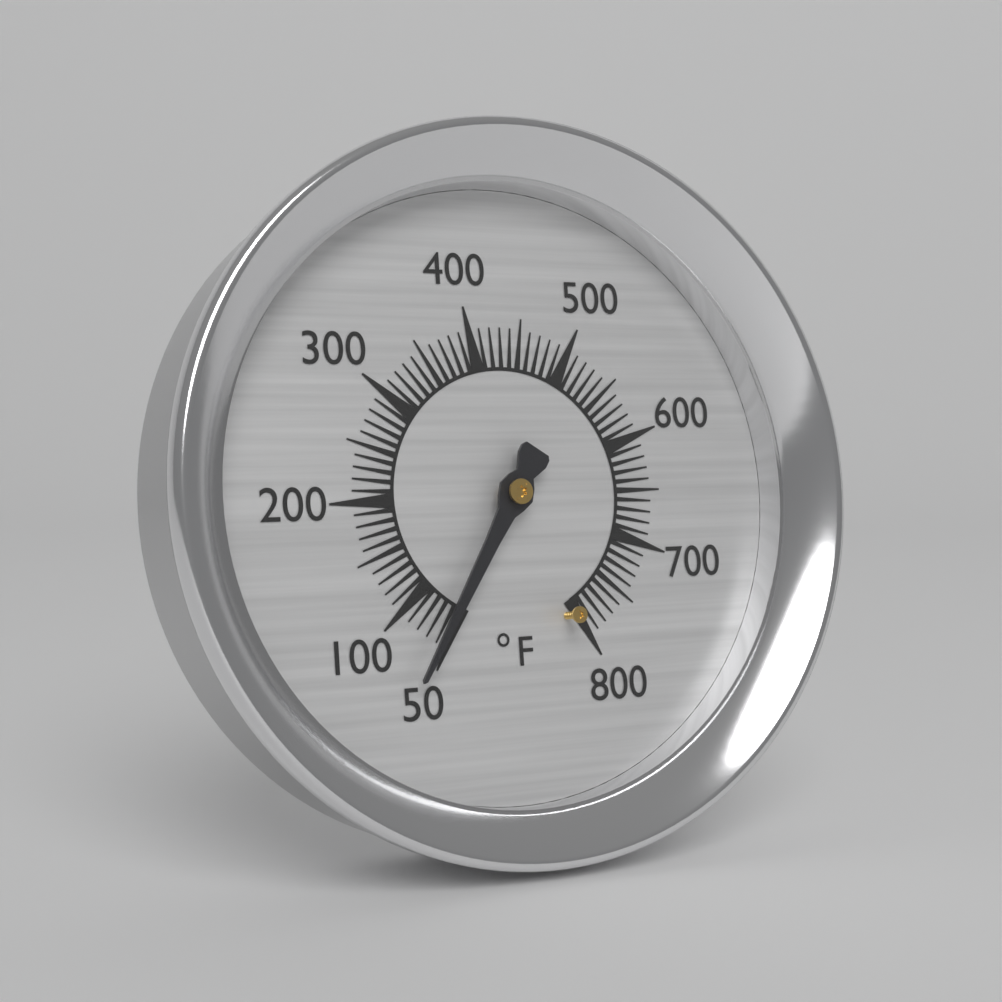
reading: 60 °F
